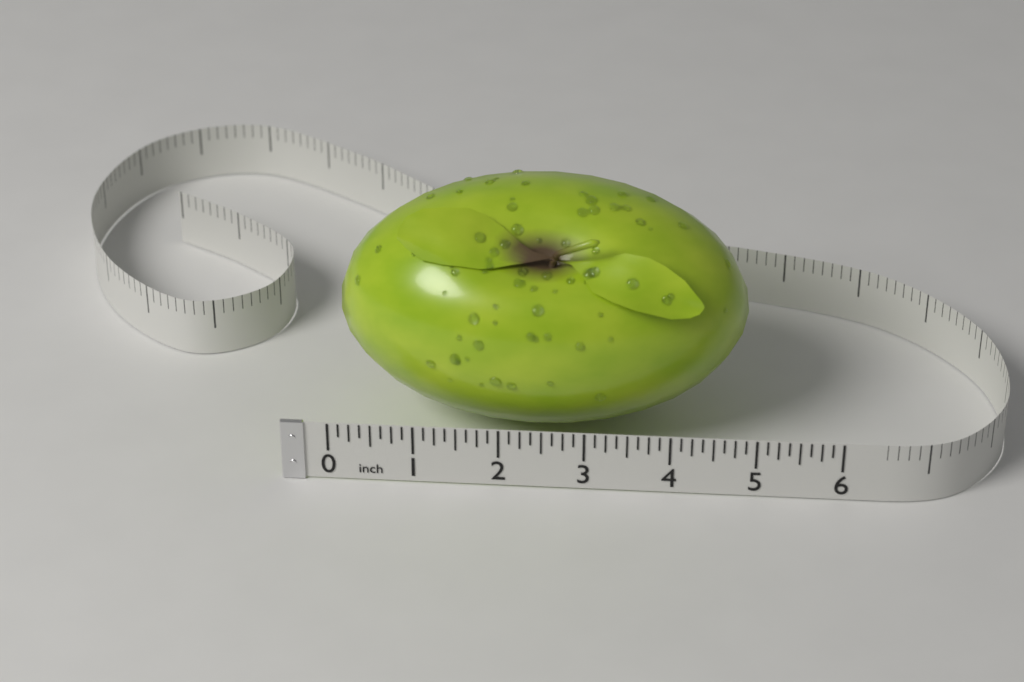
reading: 4.875 in
